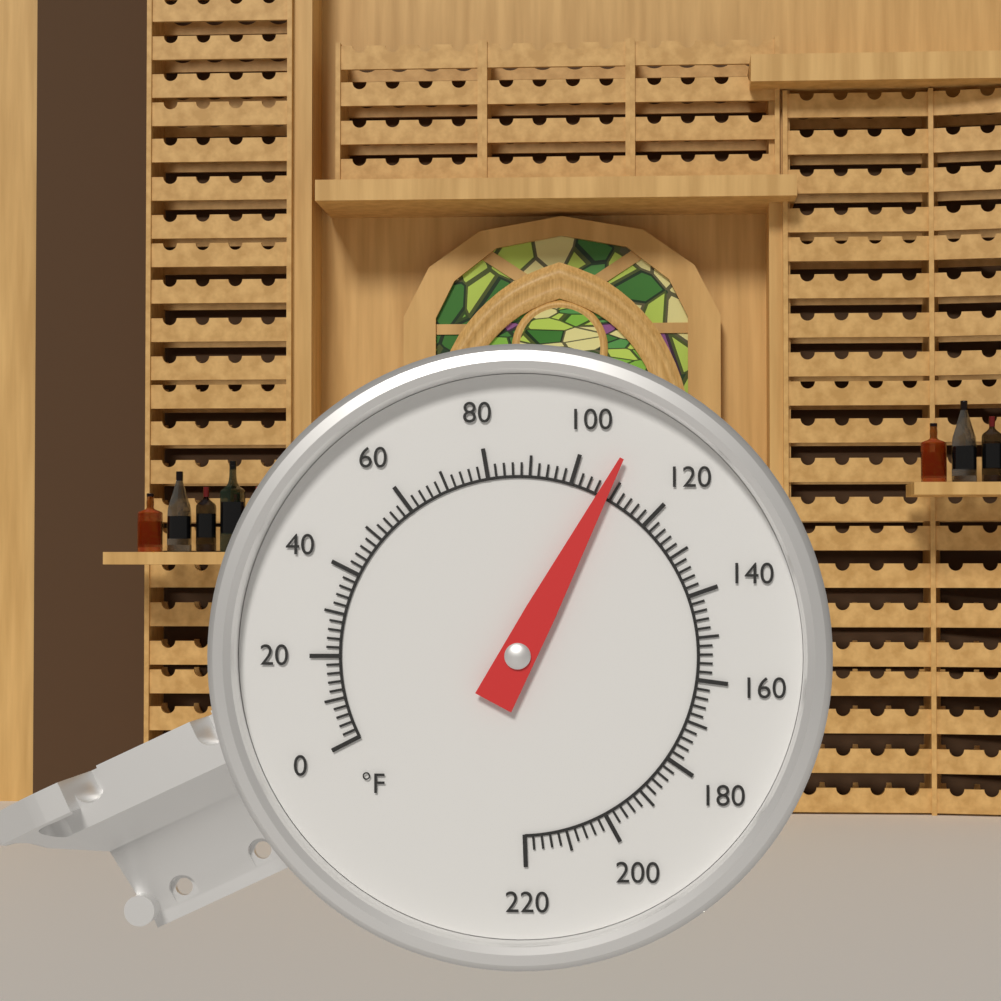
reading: 108 °F
